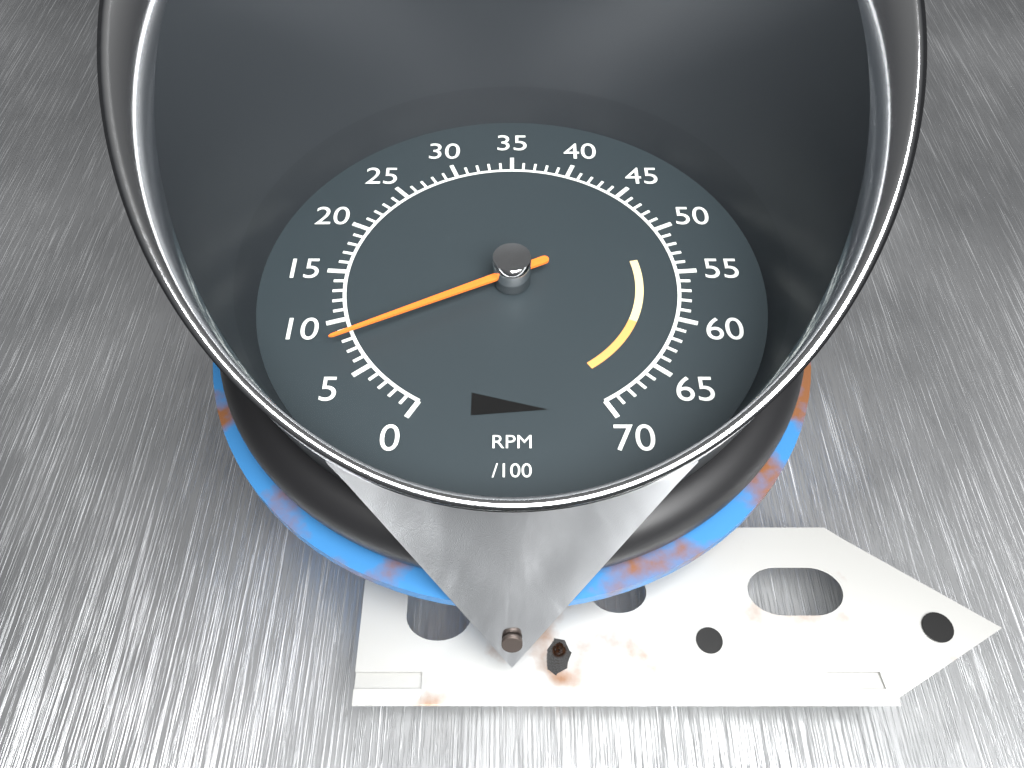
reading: 800 RPM
